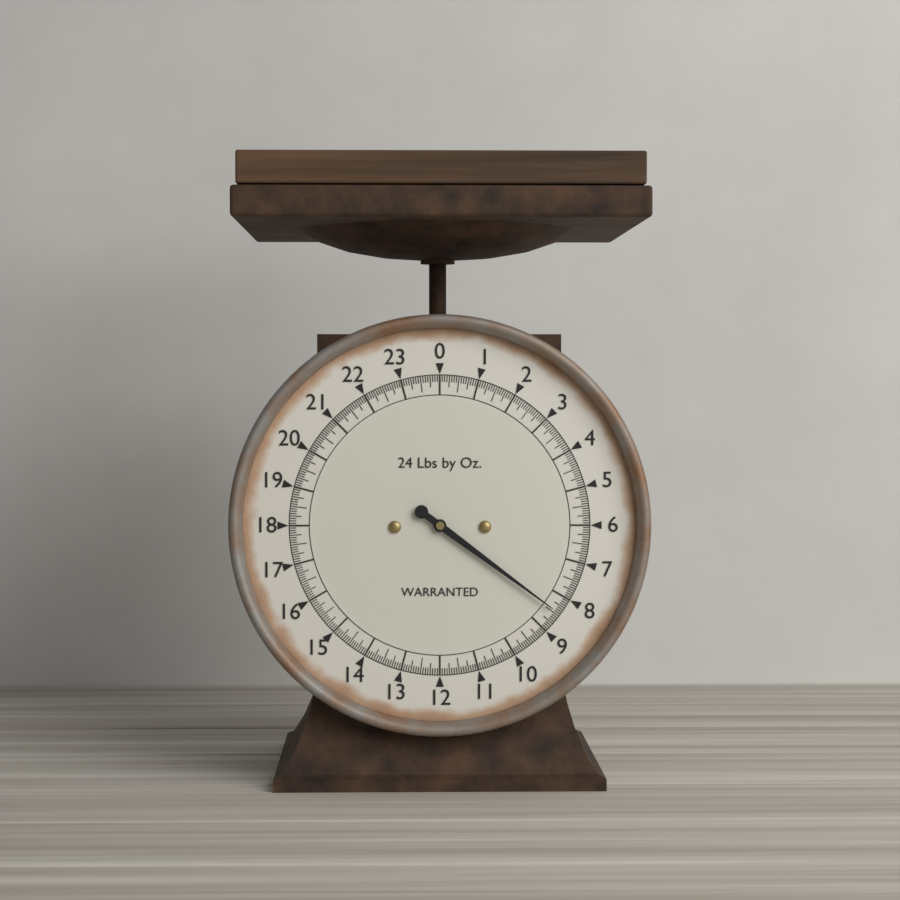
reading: 8.4375 lb
